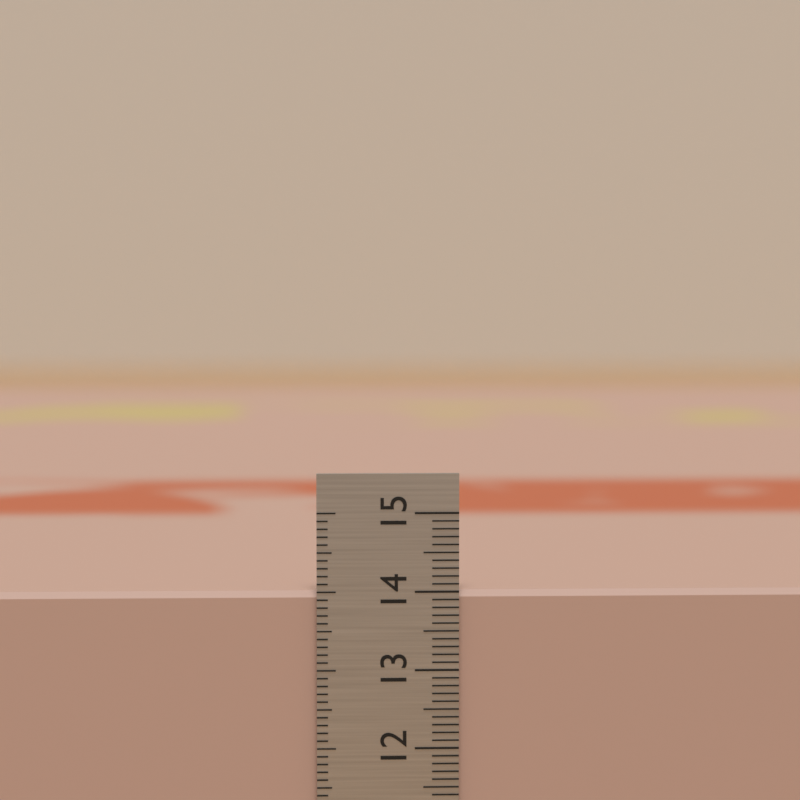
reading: 14.0 cm
